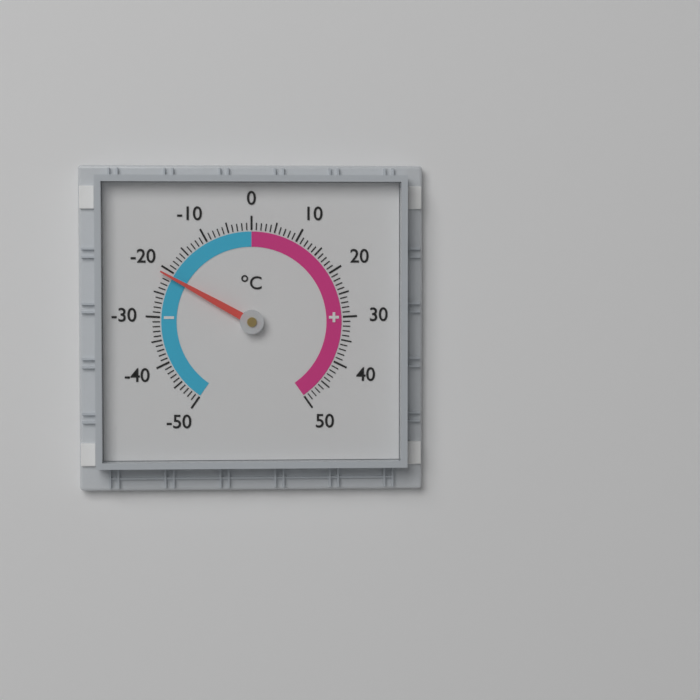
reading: -21 °C
